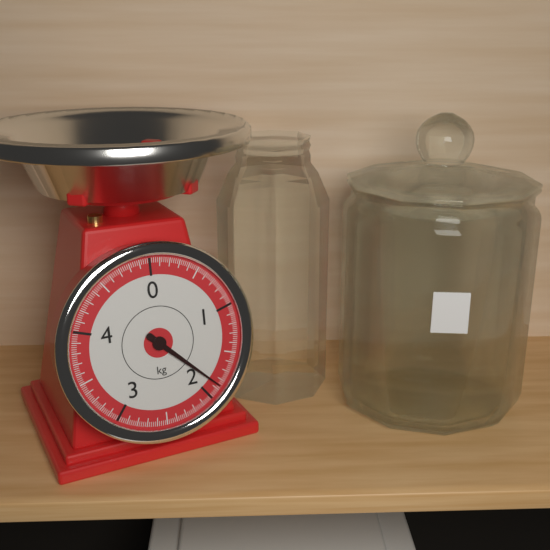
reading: 1.86 kg
